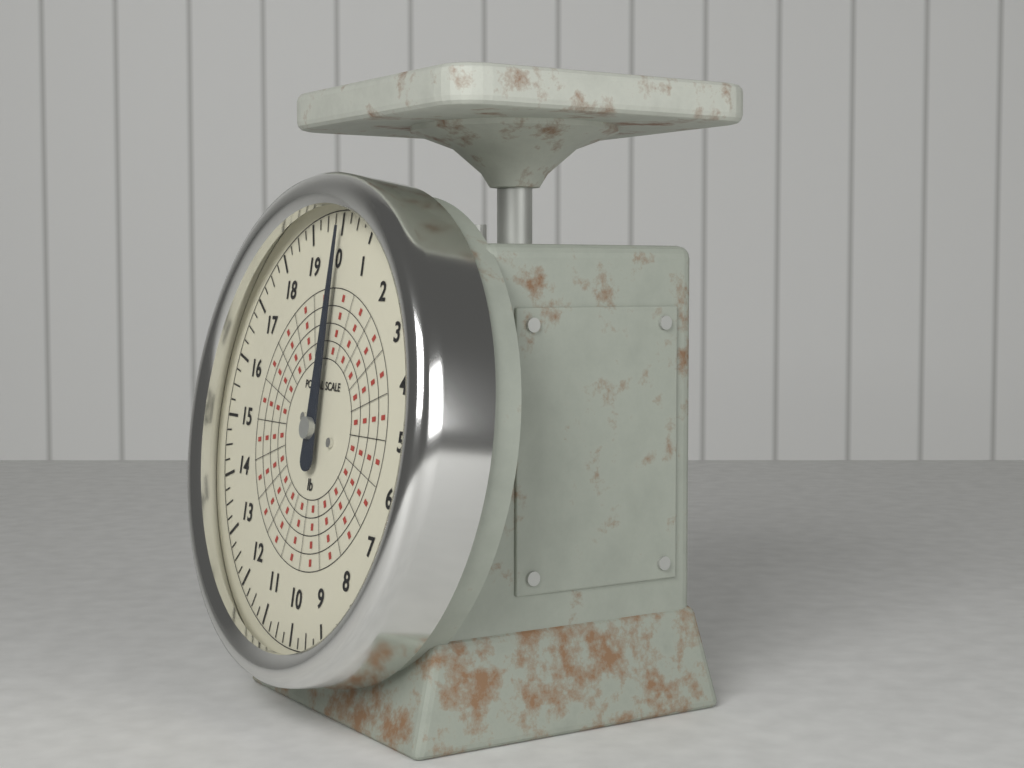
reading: 0.00 lb
